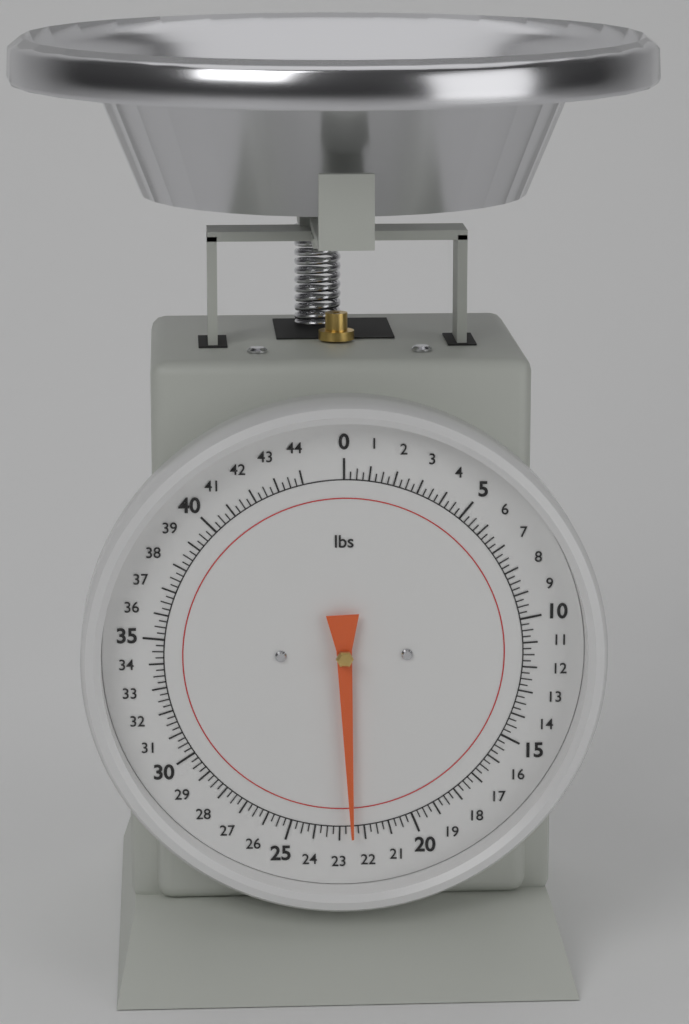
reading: 22.50 lbs
